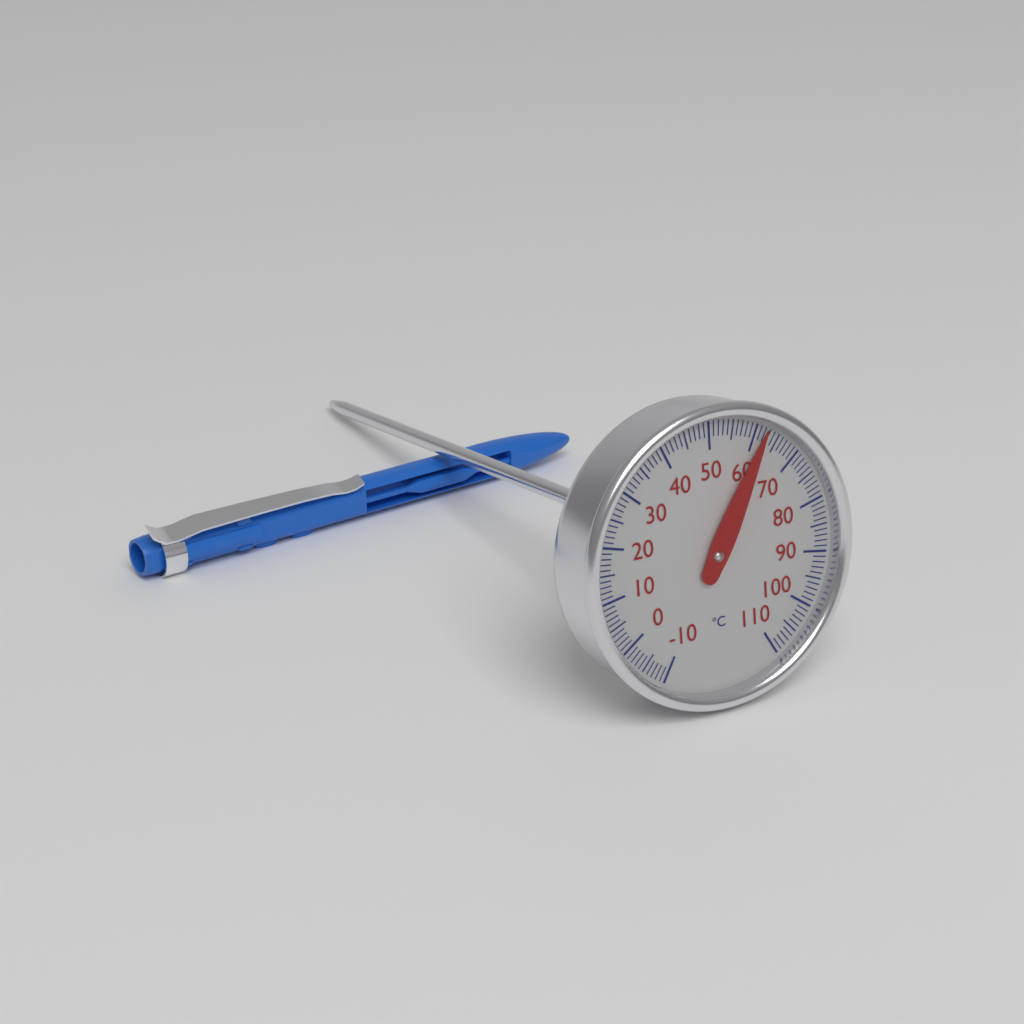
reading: 62 °C
